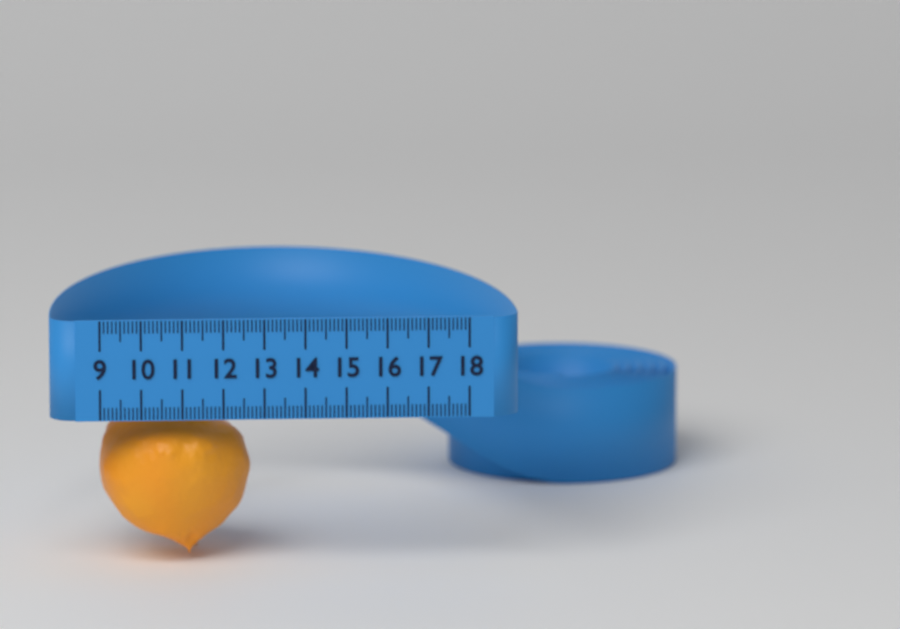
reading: 12.7 (no unit)
